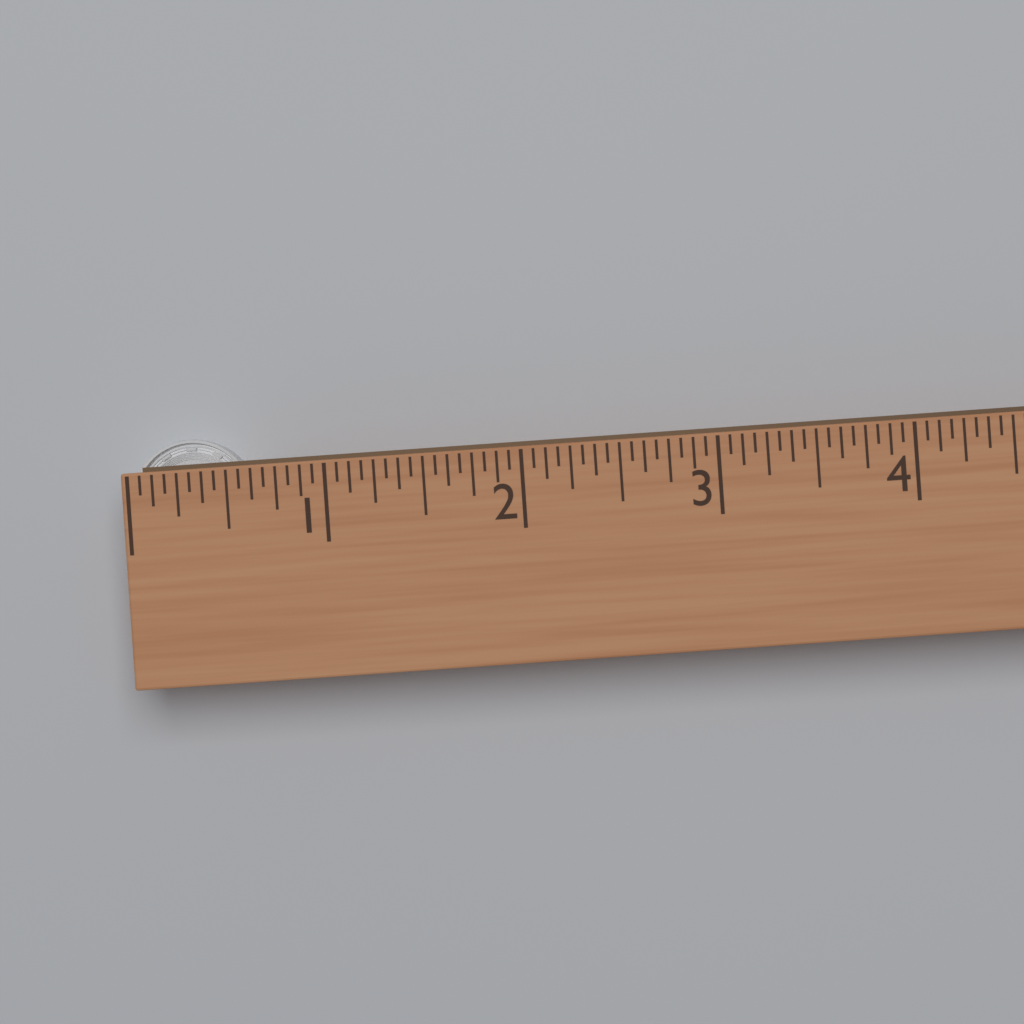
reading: 0.6250 (no unit)
